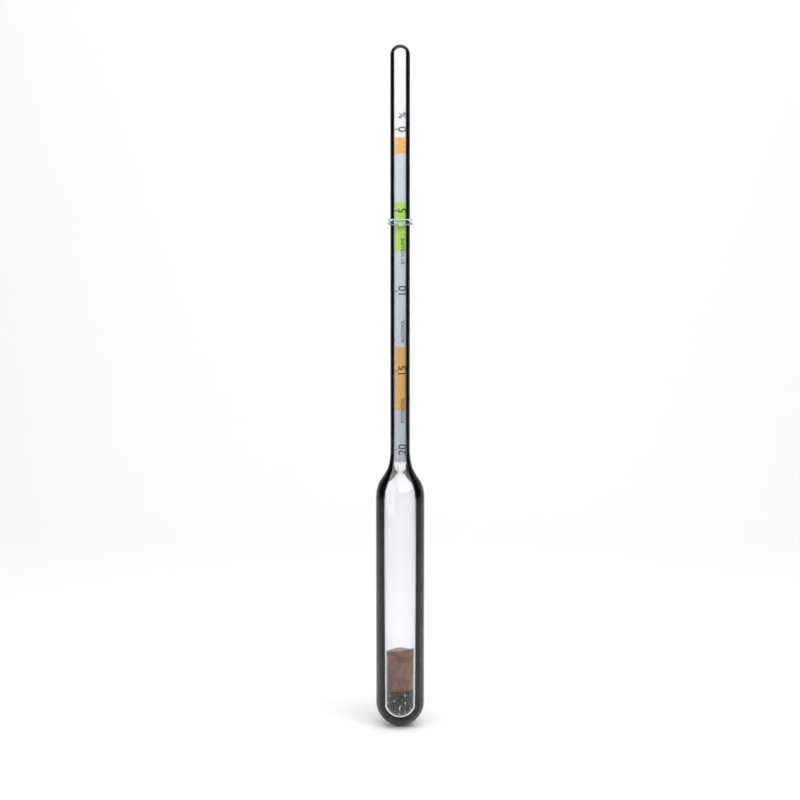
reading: 5.5 %
